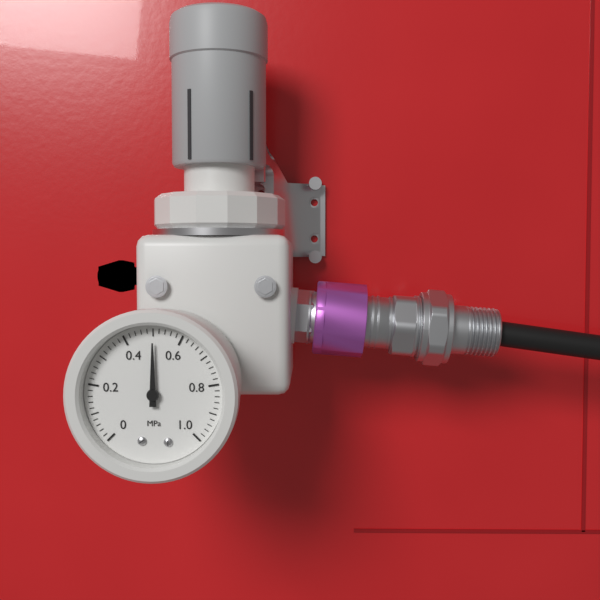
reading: 0.50 MPa
